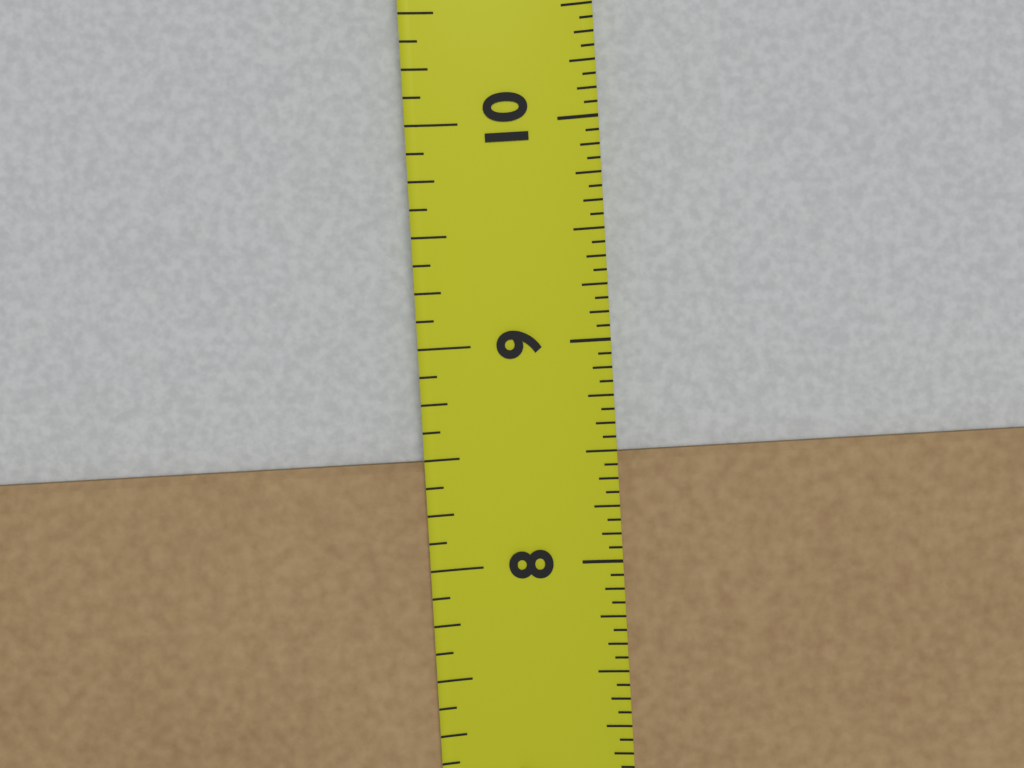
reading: 8.5000 in
